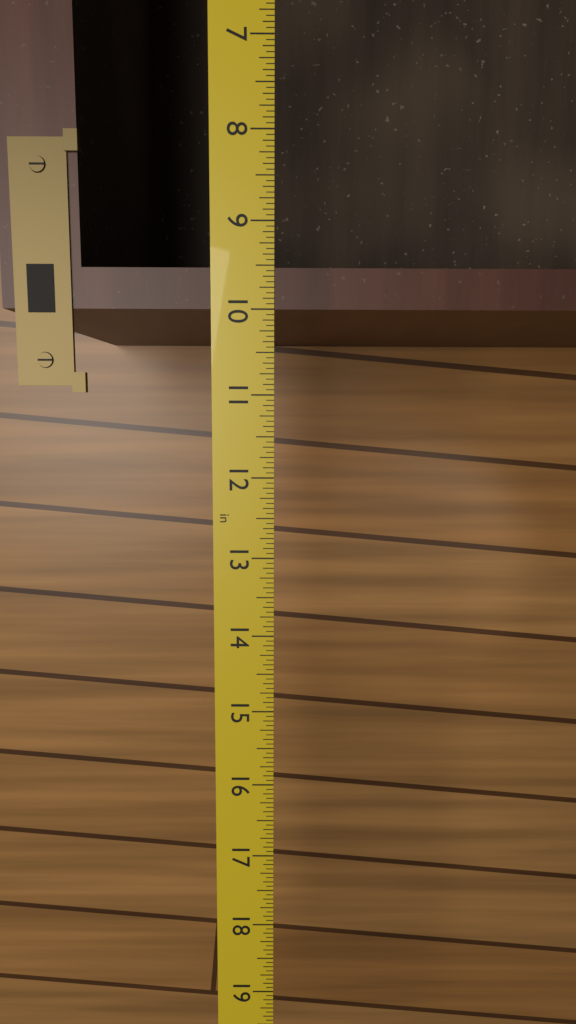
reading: 10.0000 in
